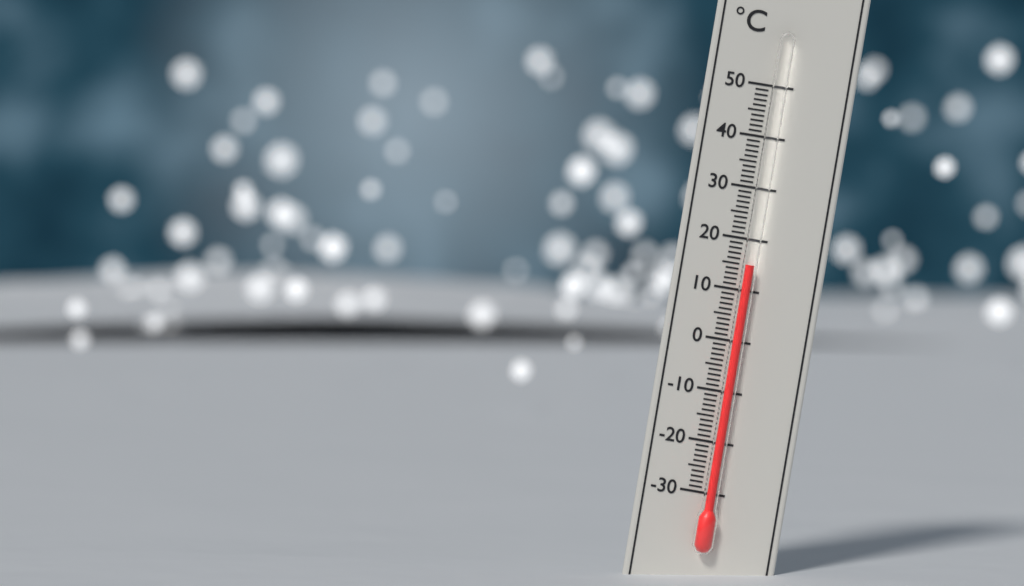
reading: 15 °C
